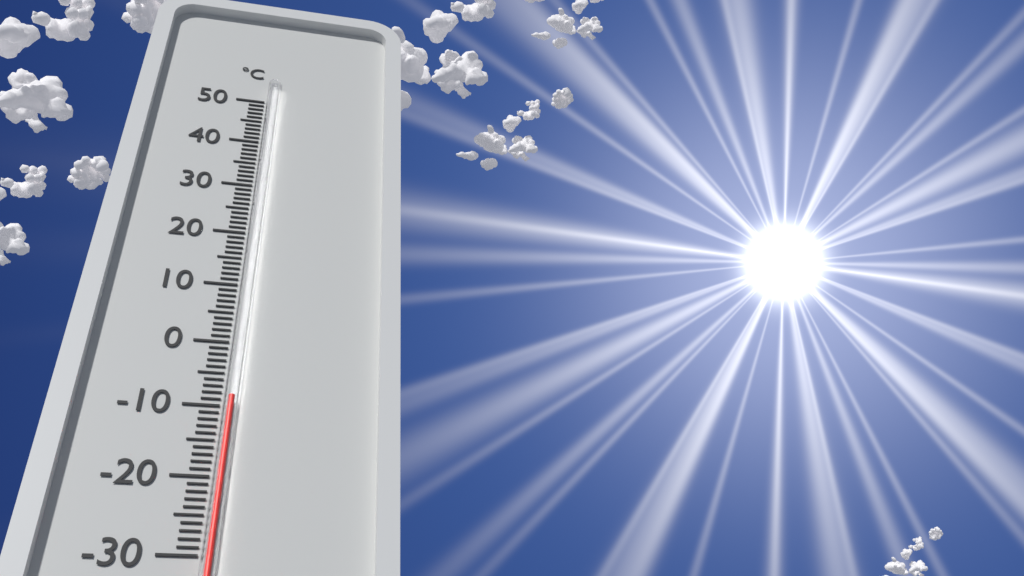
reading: -9 °C
